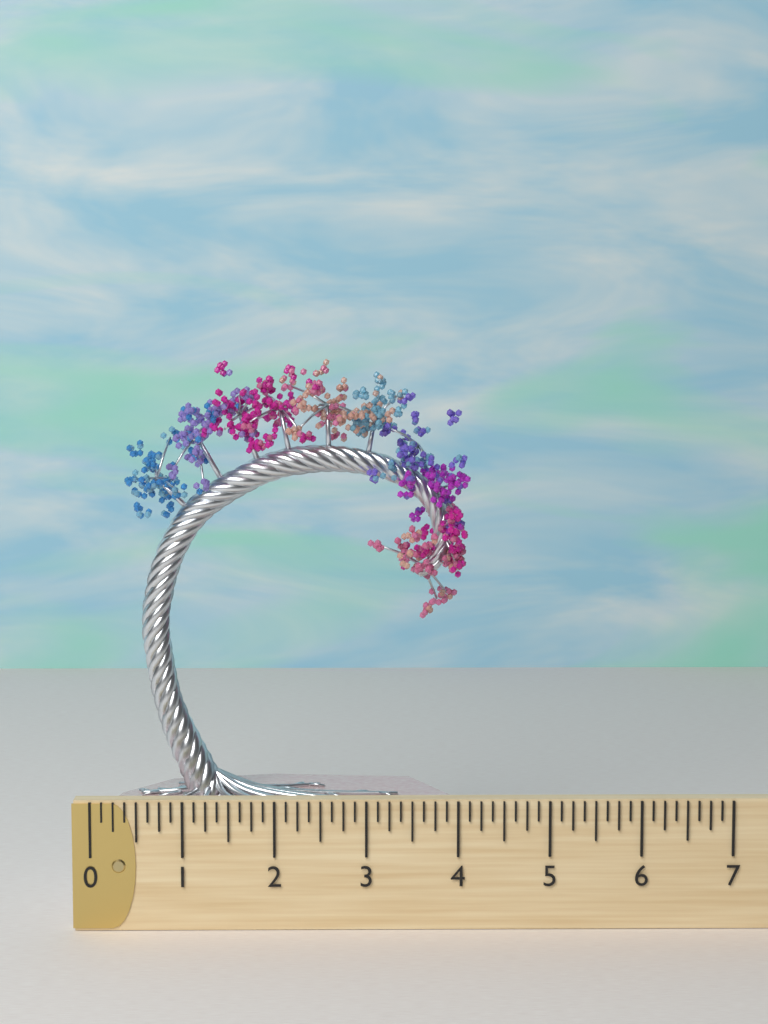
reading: 4.250 (no unit)
